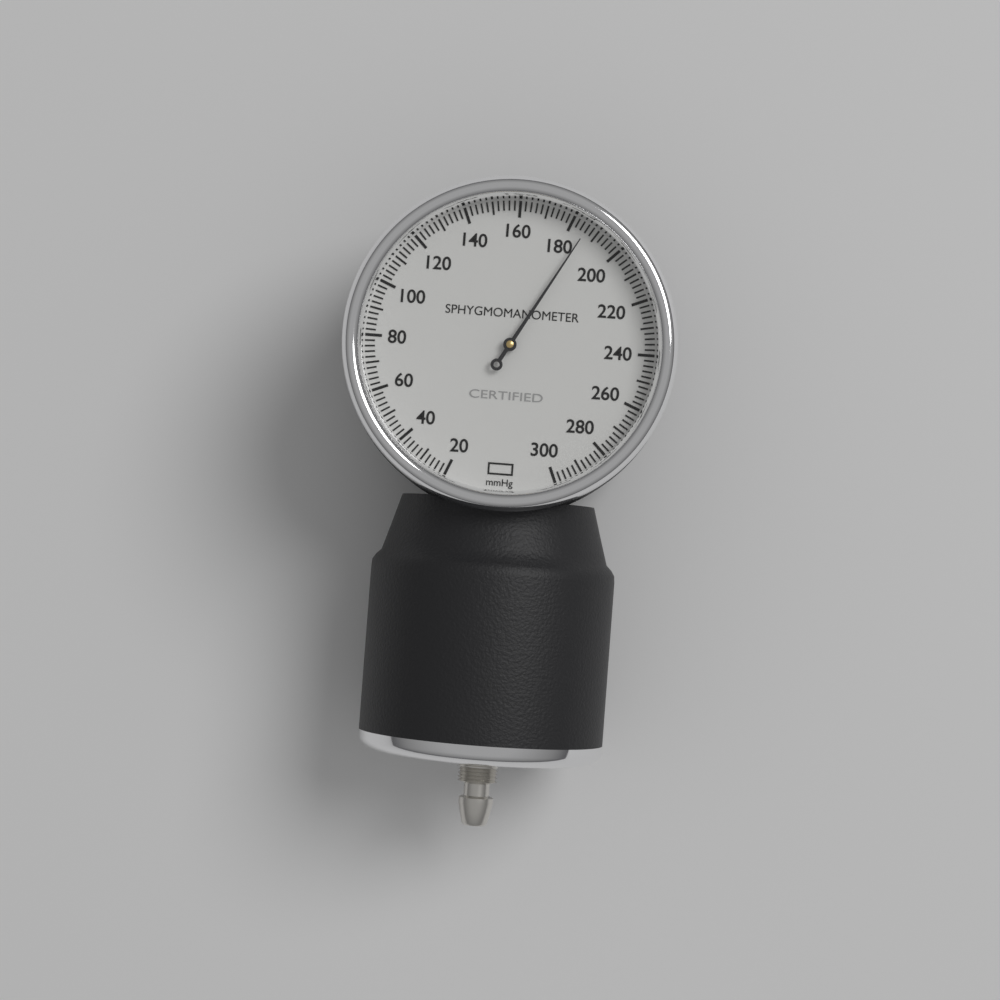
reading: 186 mmHg
